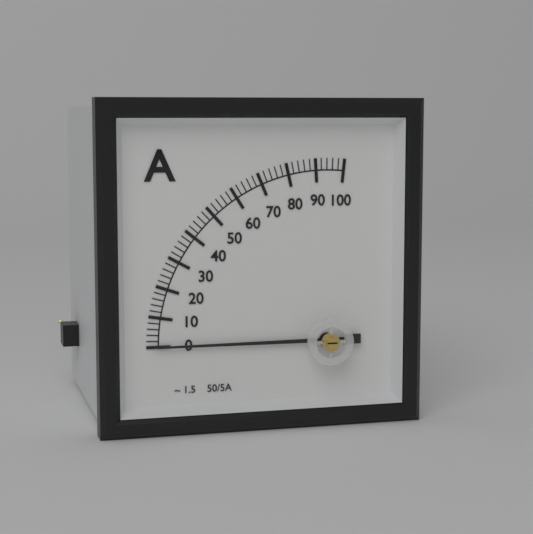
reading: 0 A
